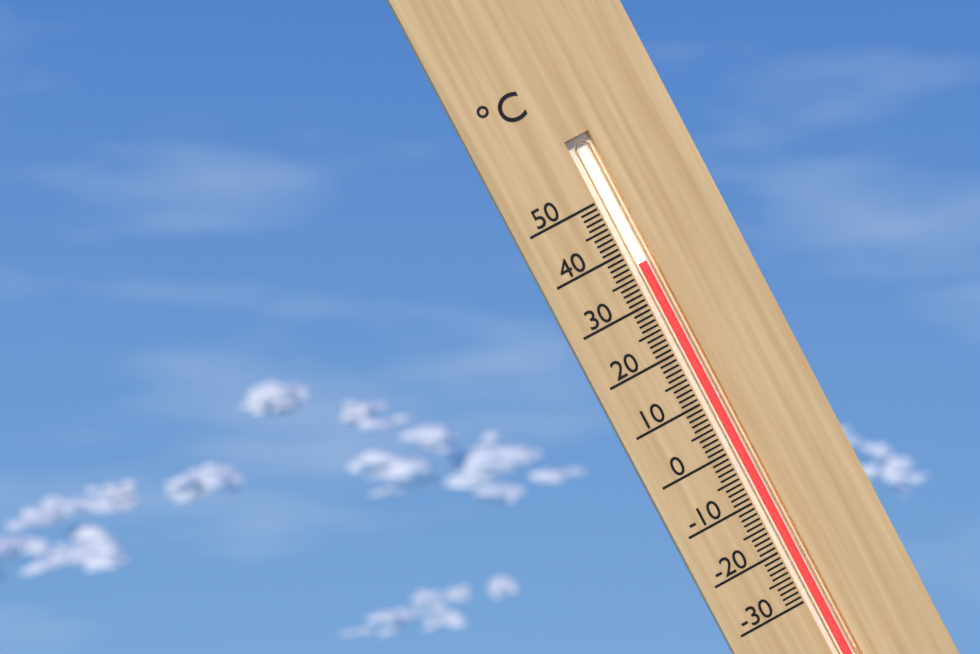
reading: 37 °C
